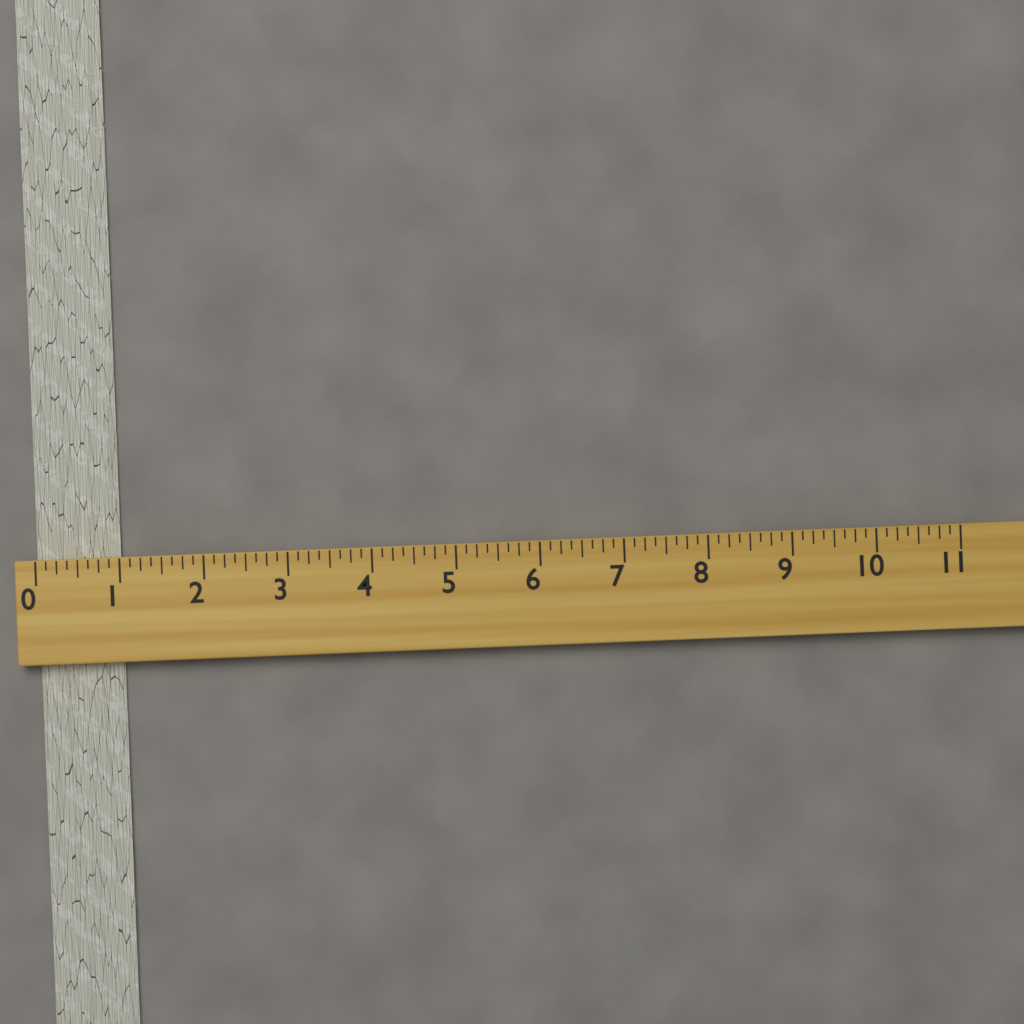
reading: 1.000 (no unit)
